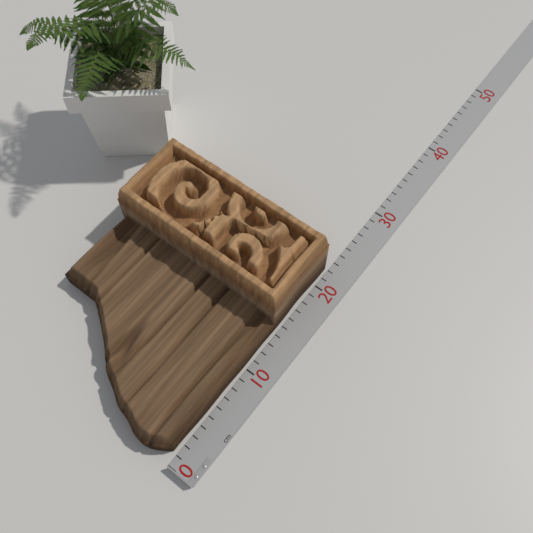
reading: 22 cm
